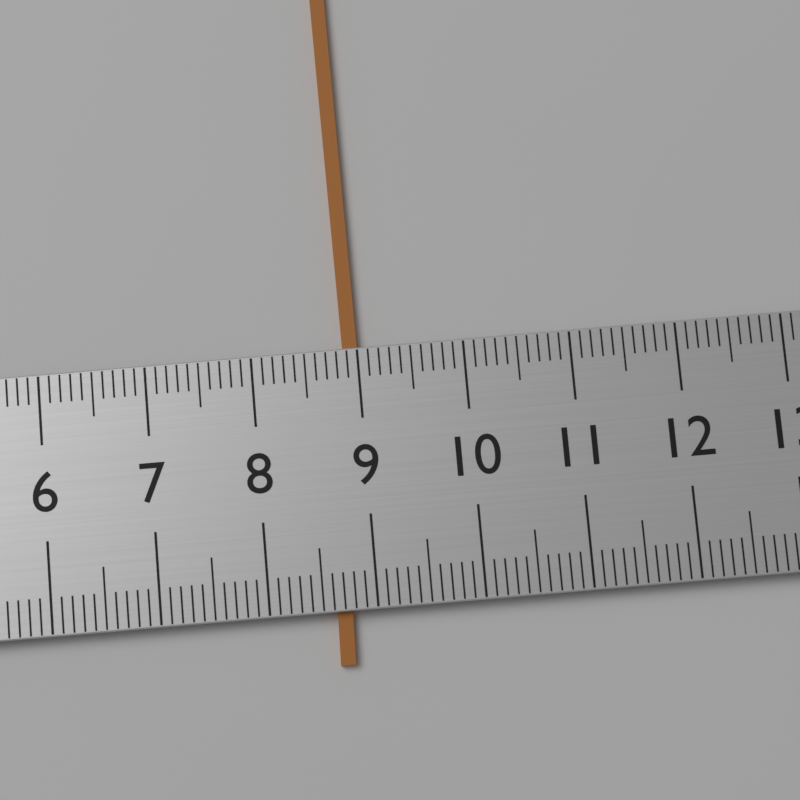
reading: 9.0 (no unit)
